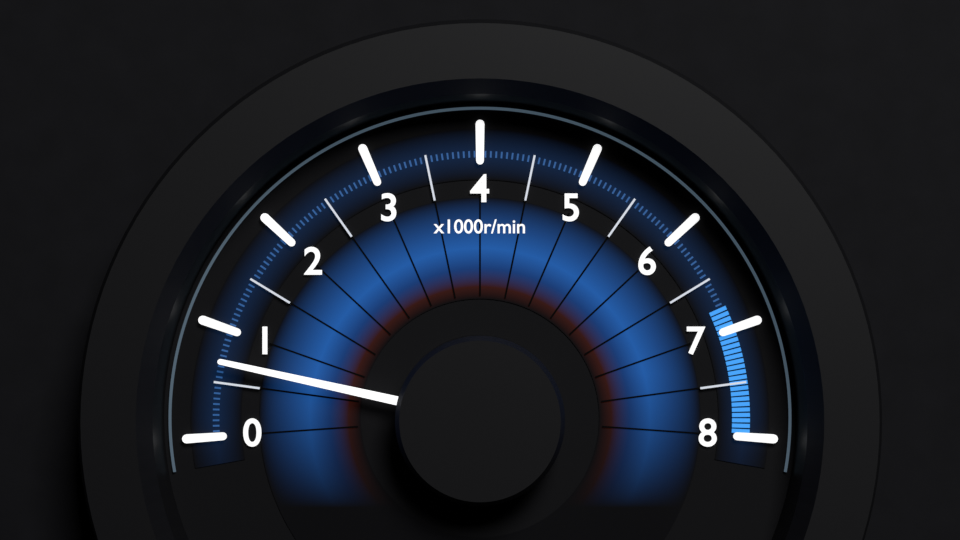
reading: 700 r/min
